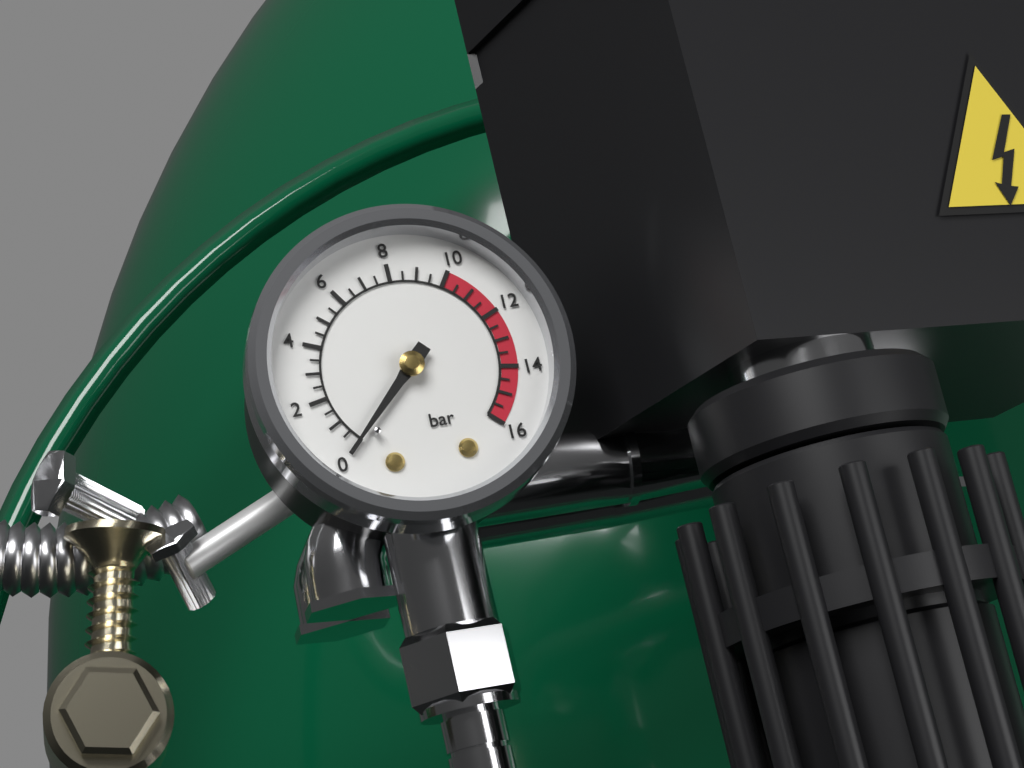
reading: 0.0 bar
